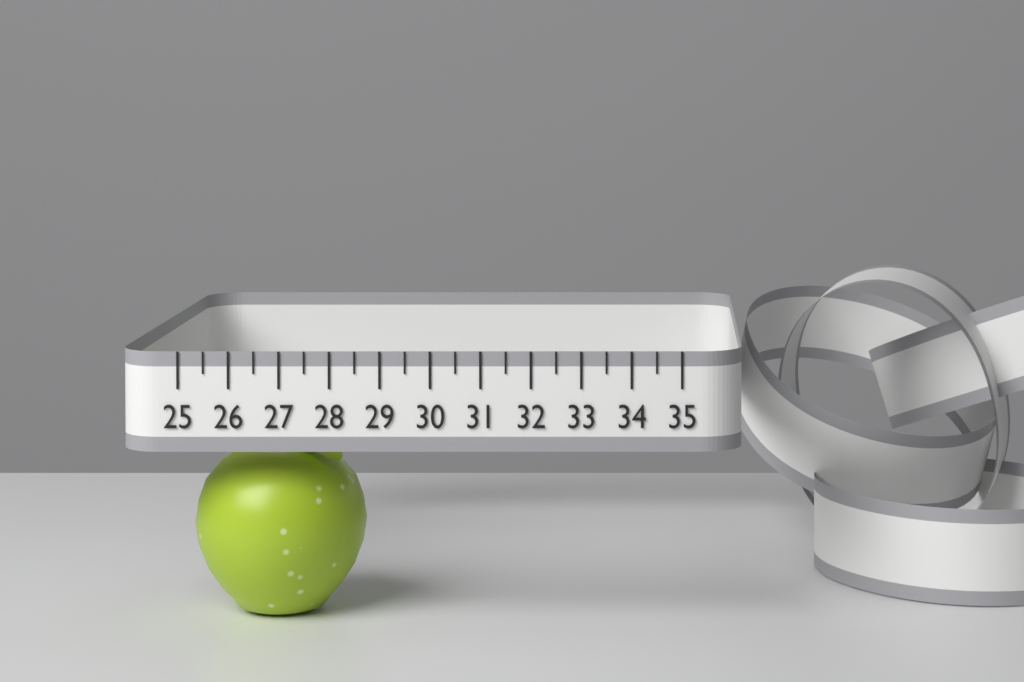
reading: 28.5 (no unit)
